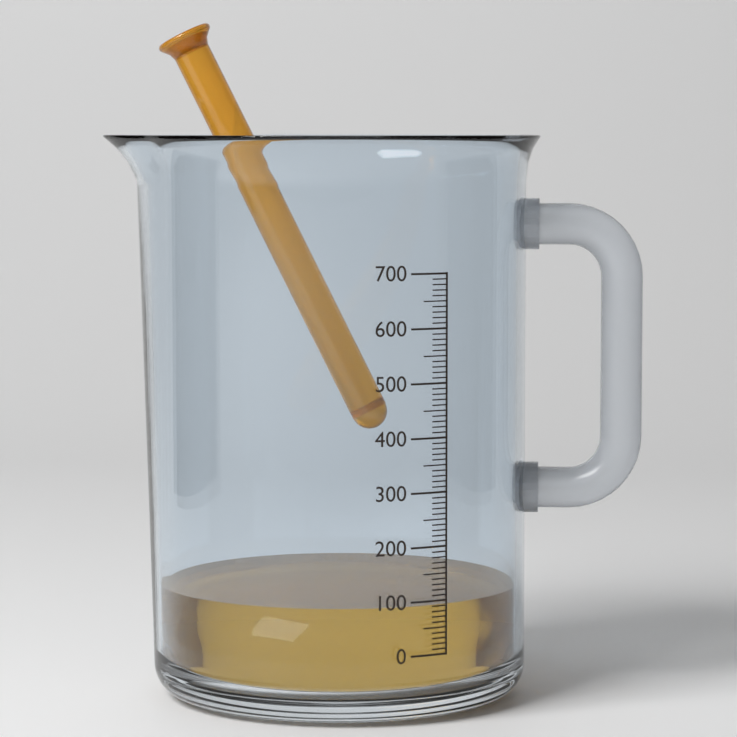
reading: 90 (no unit)
